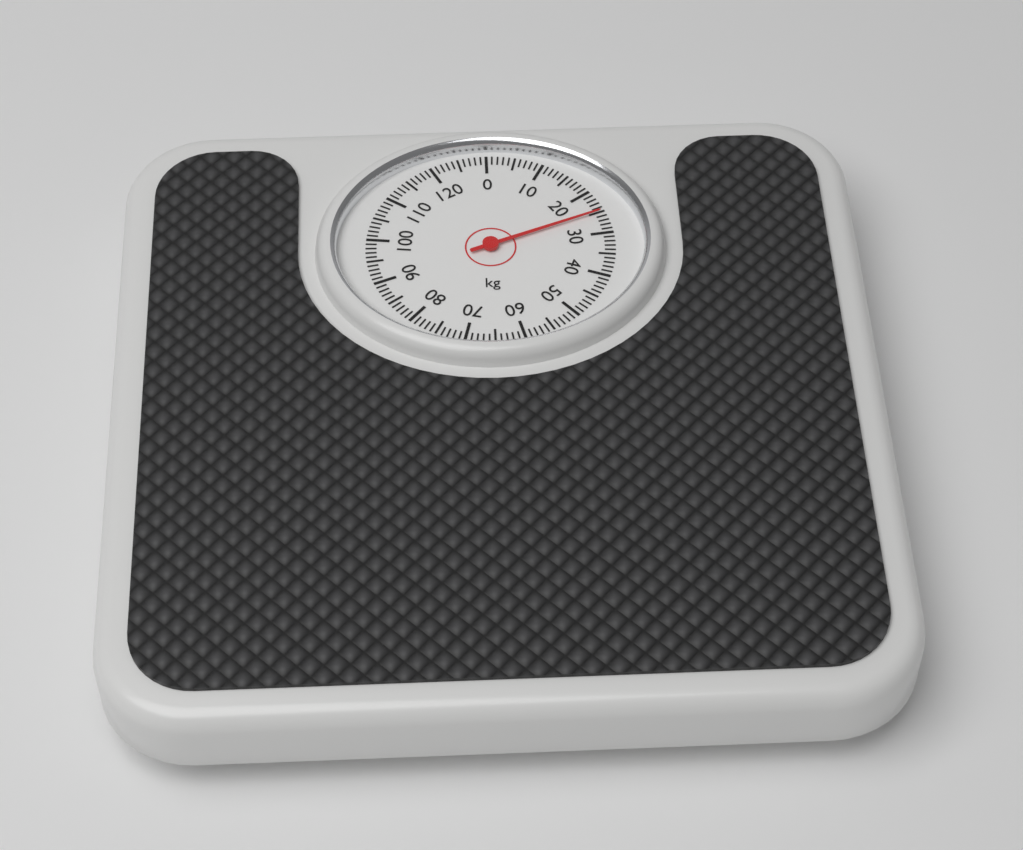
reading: 25 kg
